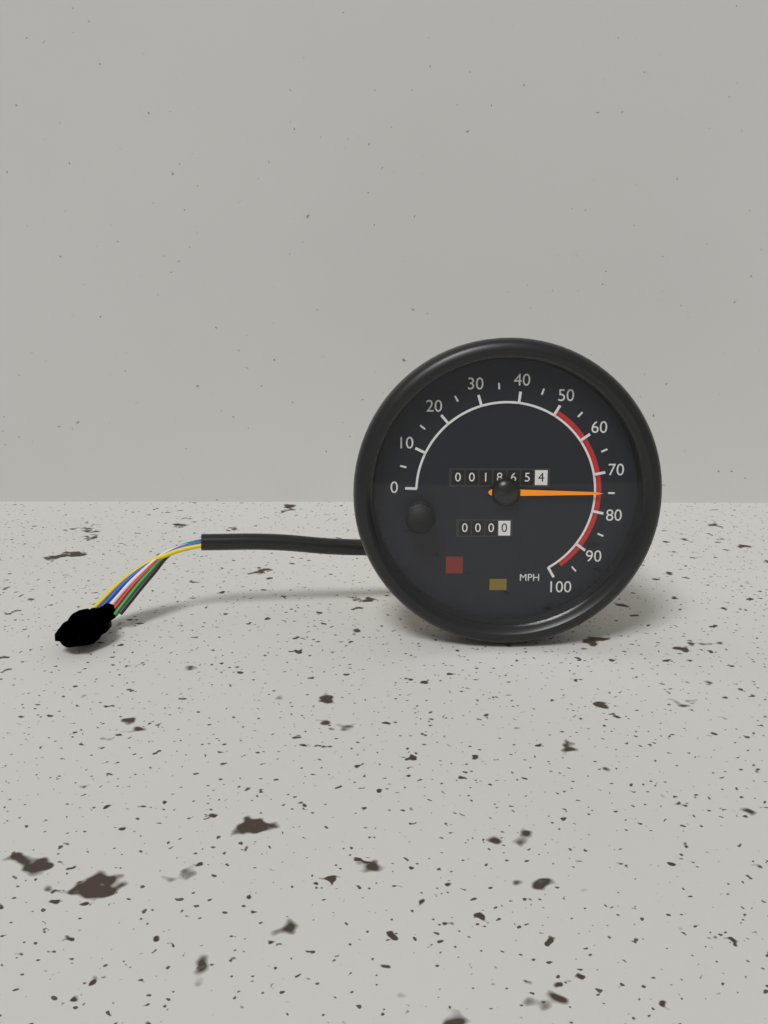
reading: 75 MPH
